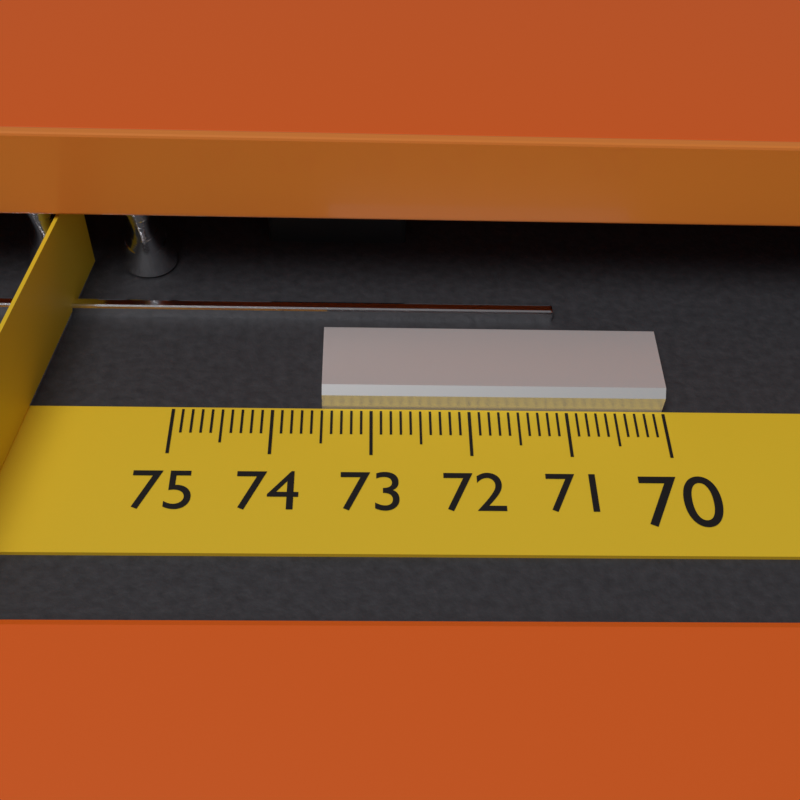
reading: 73.5 (no unit)
